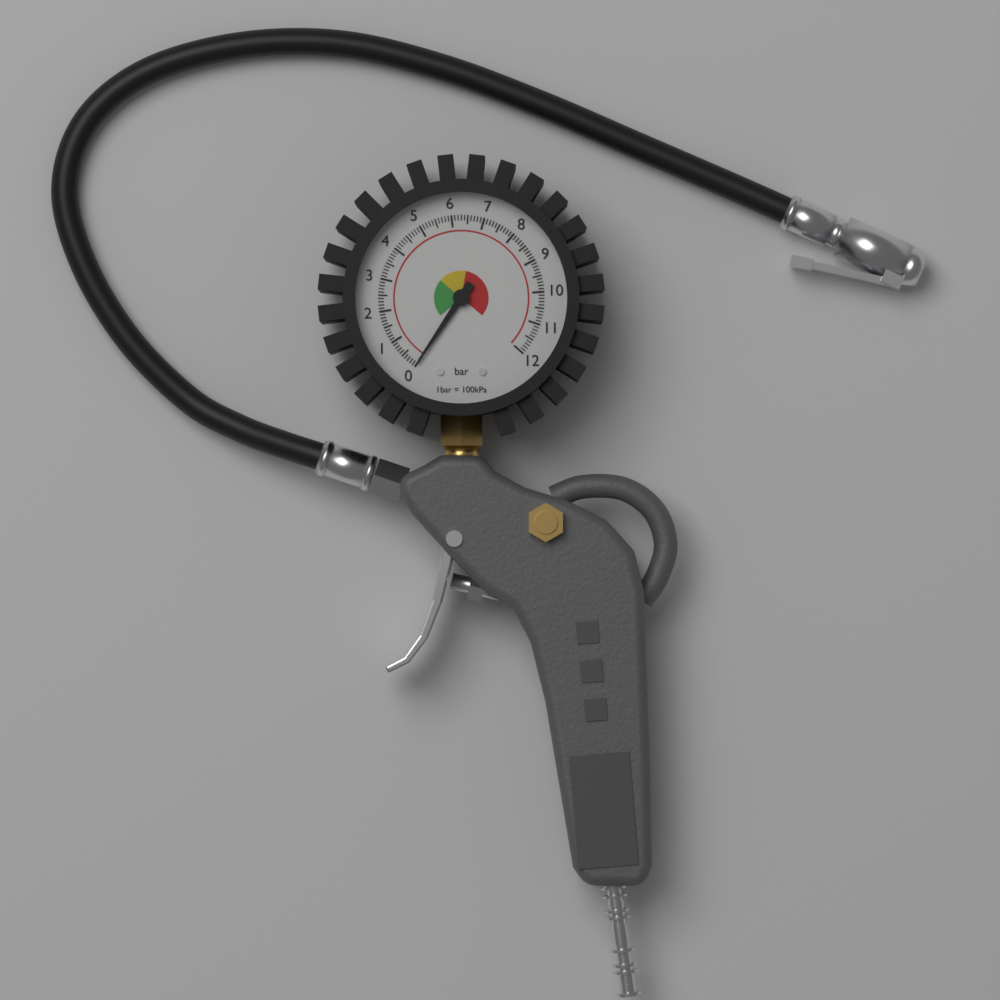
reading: 0.0 bar
